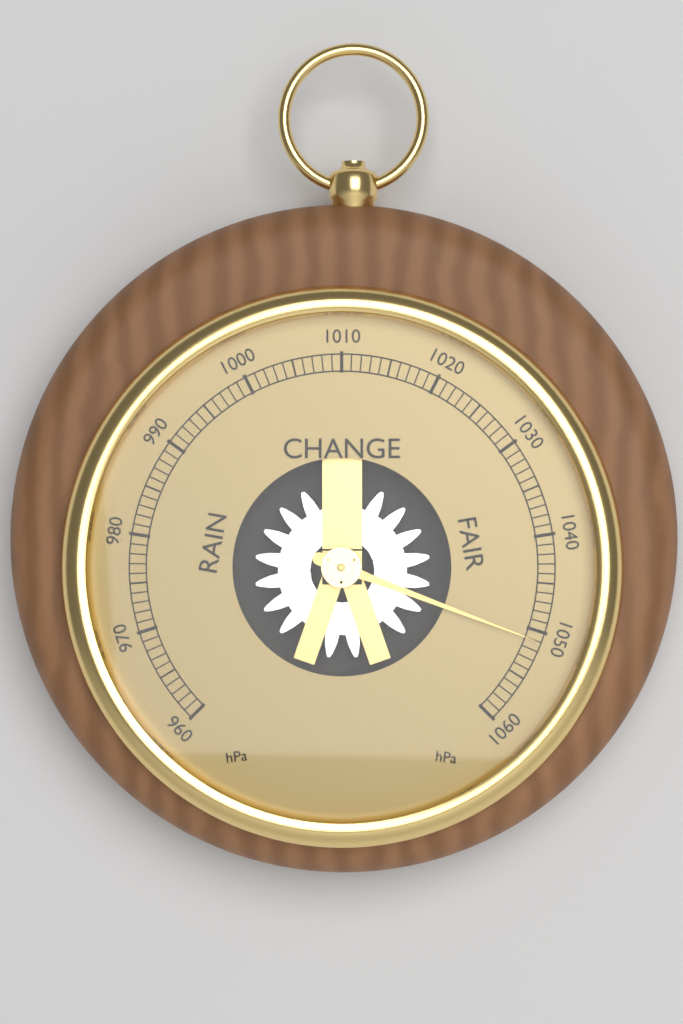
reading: 1051 hPa
